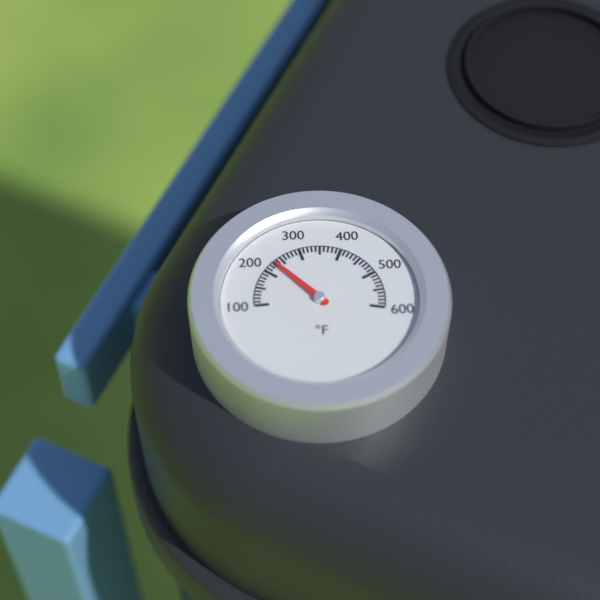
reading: 230 °F
